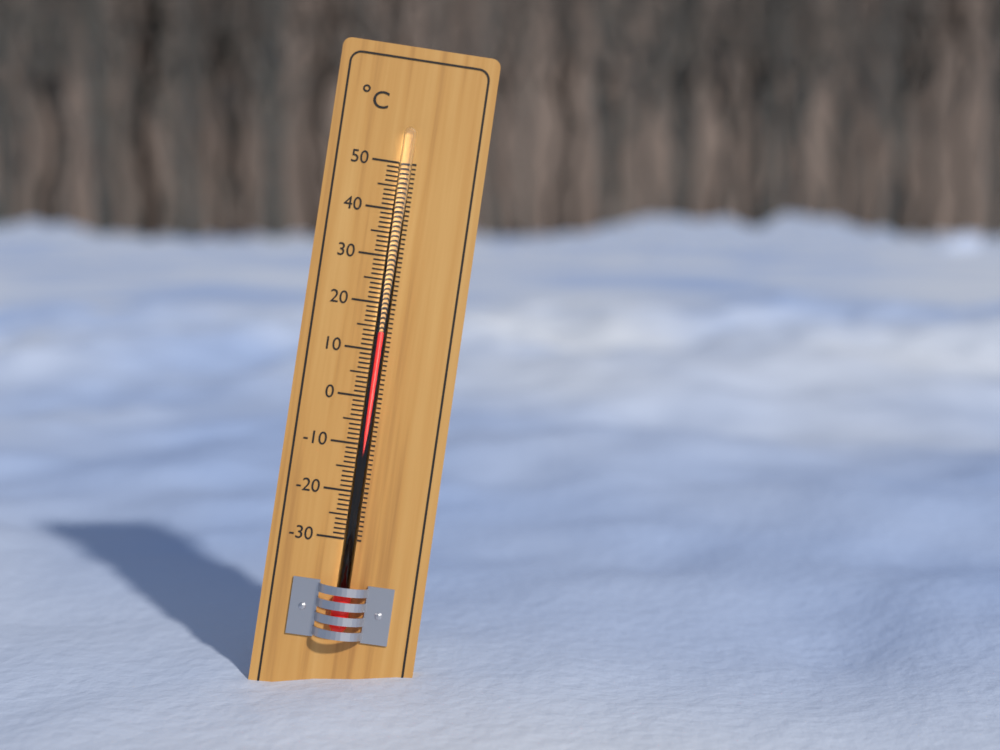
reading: 14 °C
